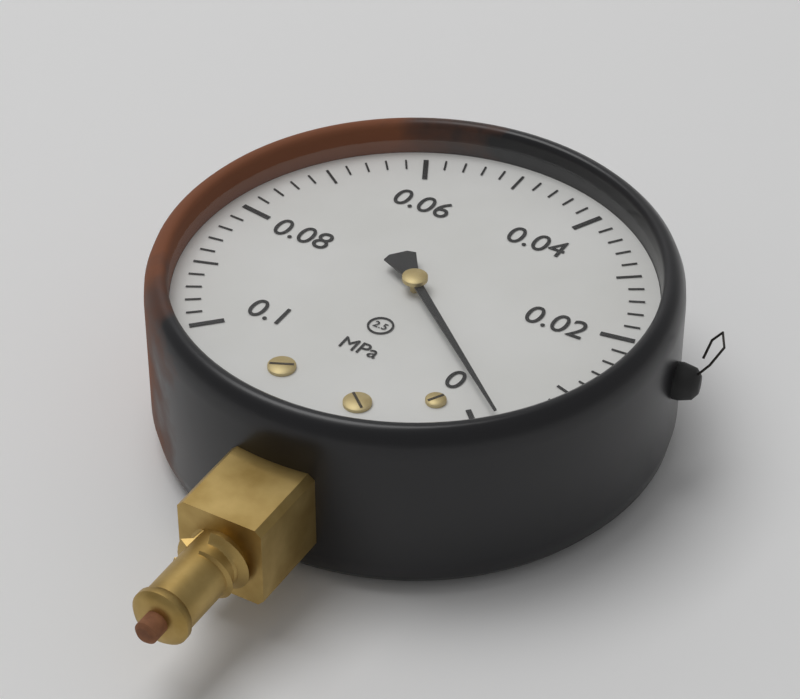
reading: 0.002 MPa
